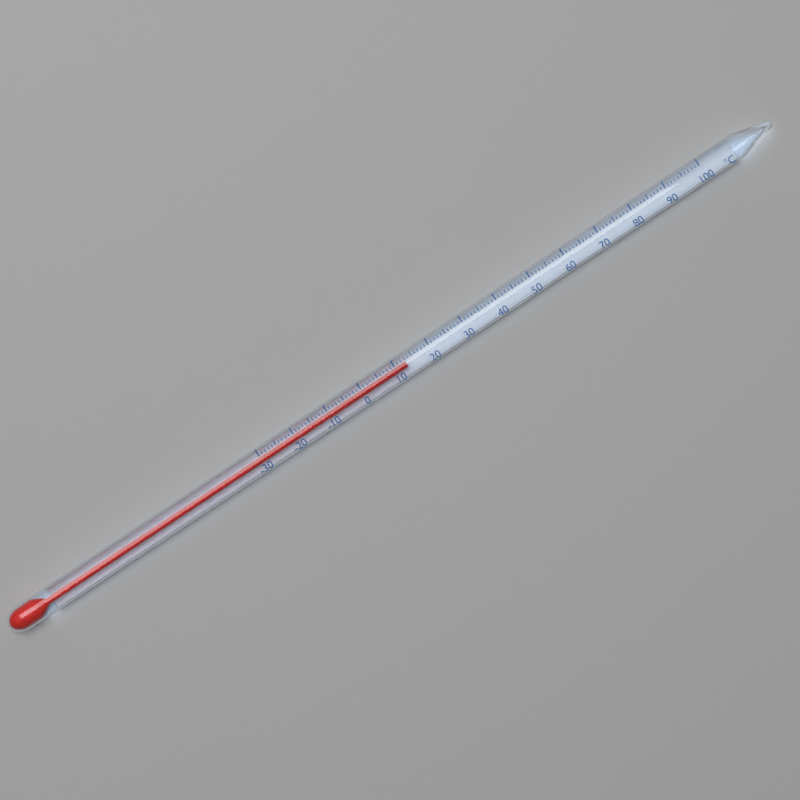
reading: 13 °C
